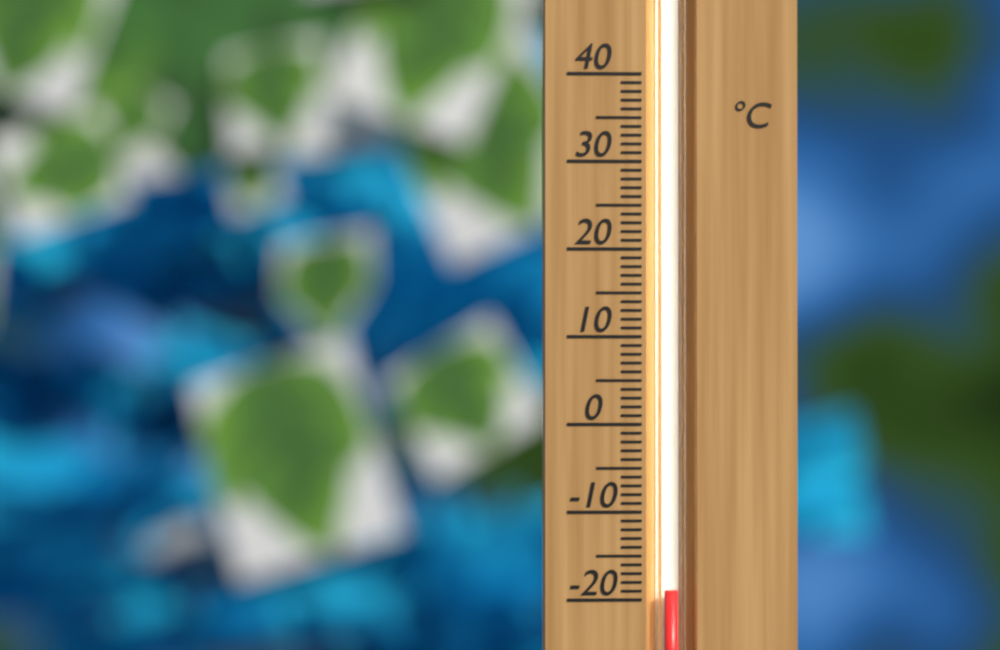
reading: -19 °C
